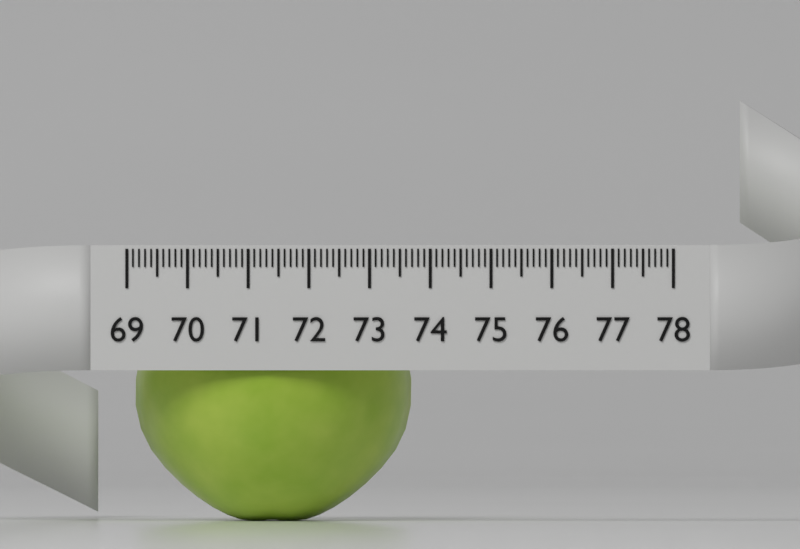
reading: 73.6 (no unit)
